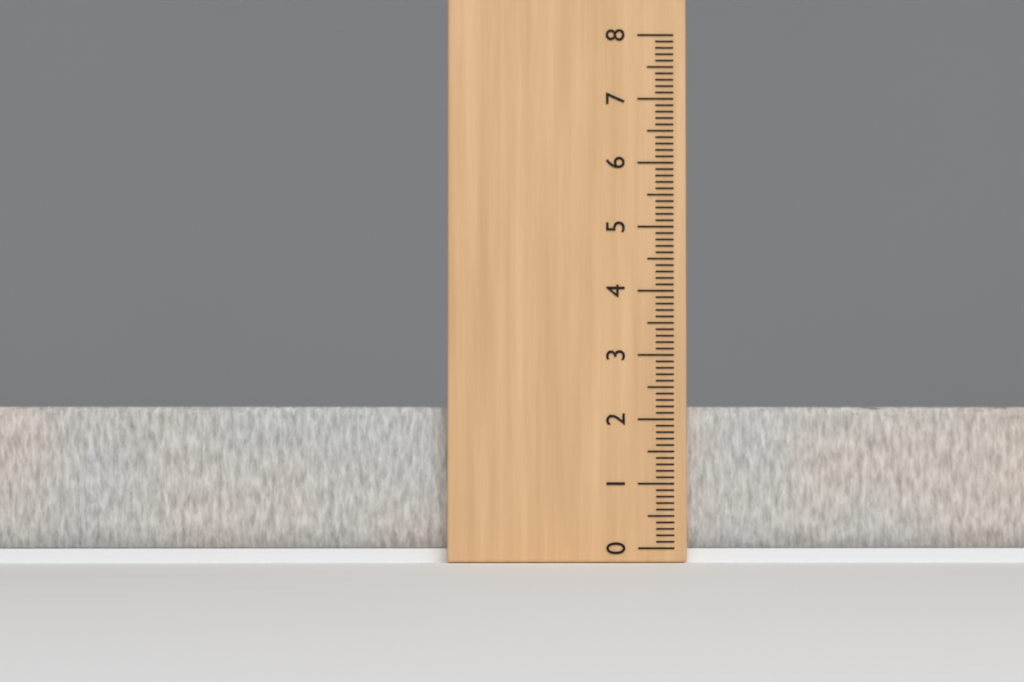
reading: 2.2 (no unit)
